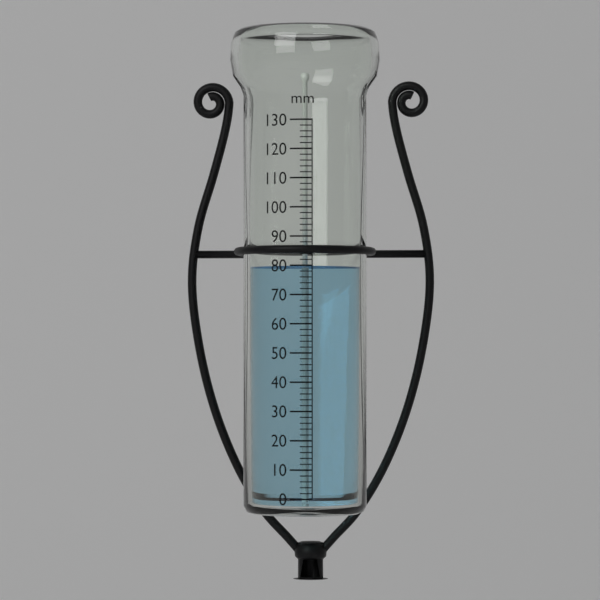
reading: 80 mm
